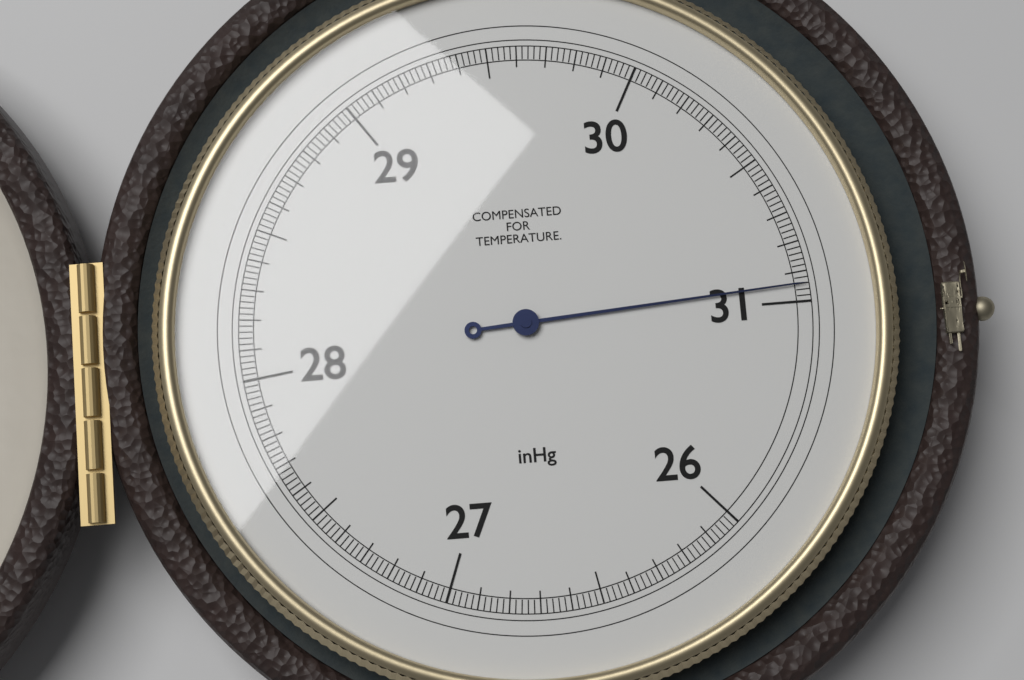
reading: 30.94 inHg
